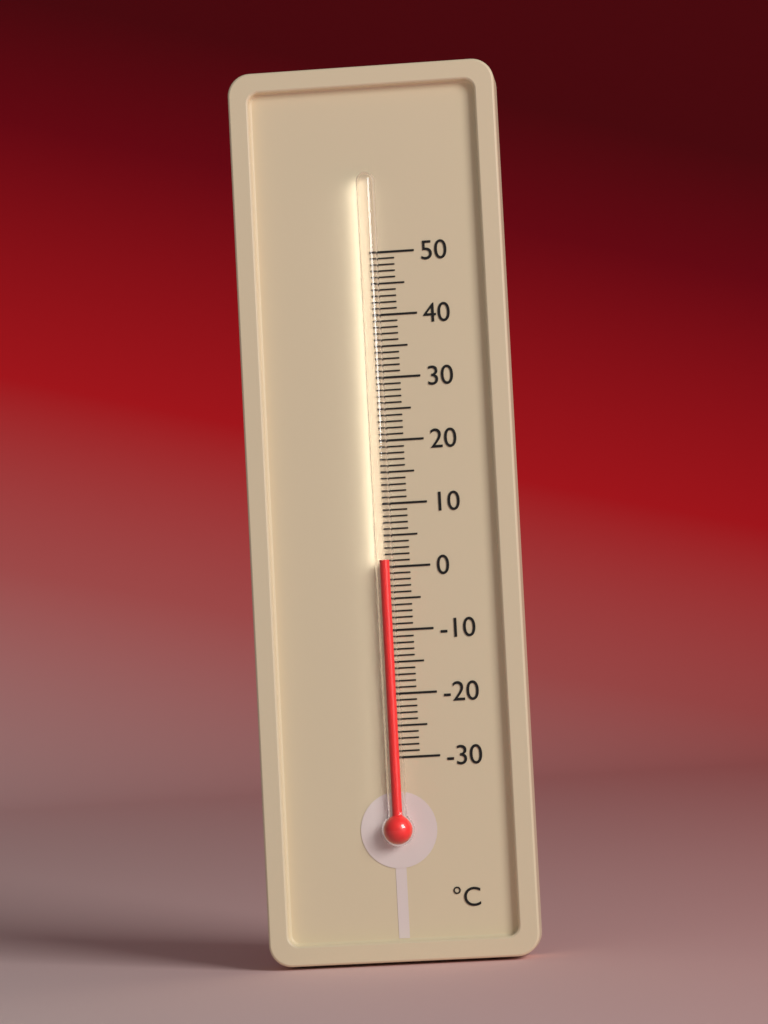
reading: 1 °C
